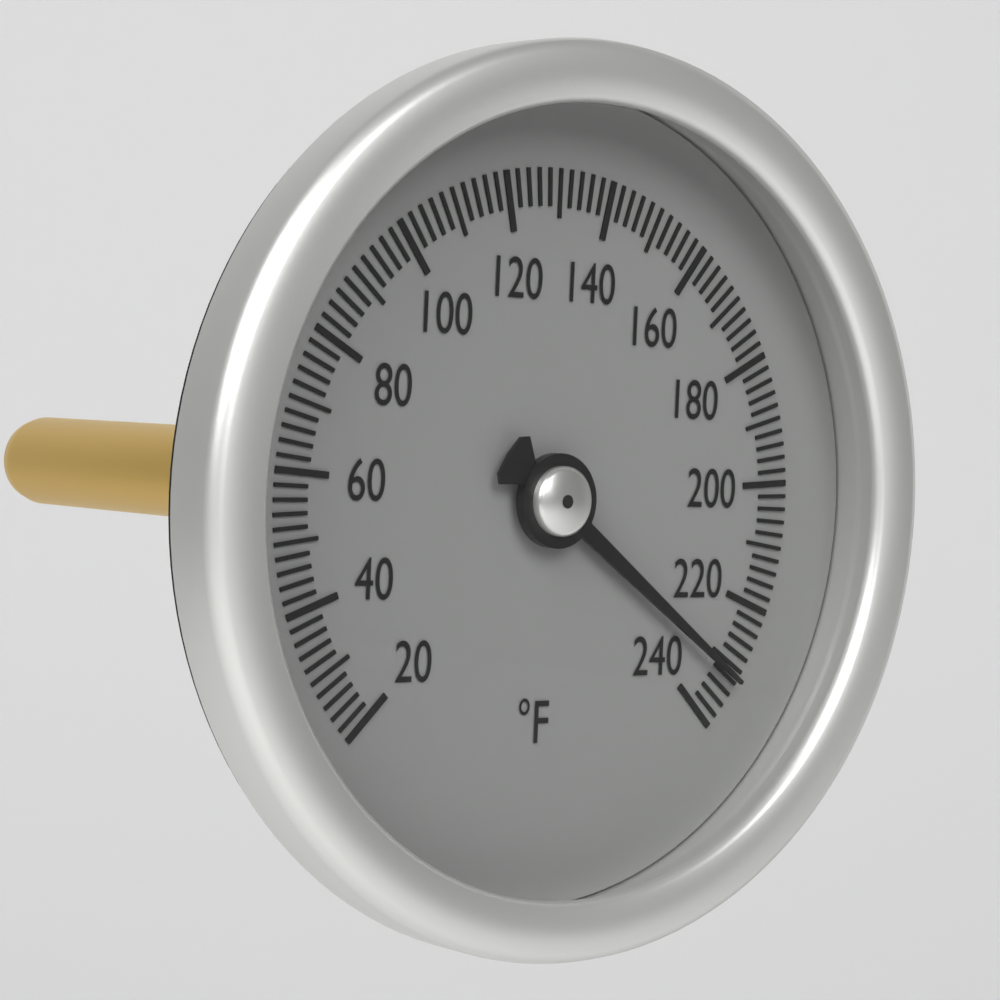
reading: 232 °F
